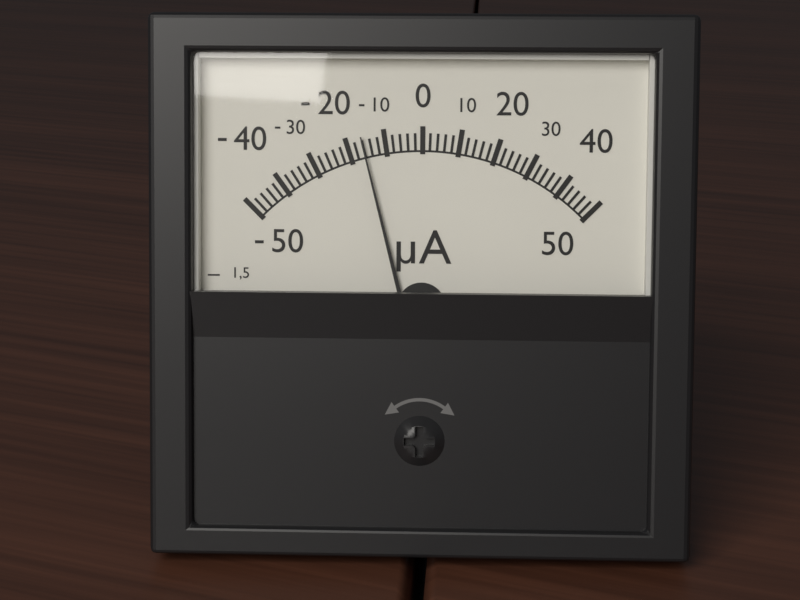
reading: -16 µA
